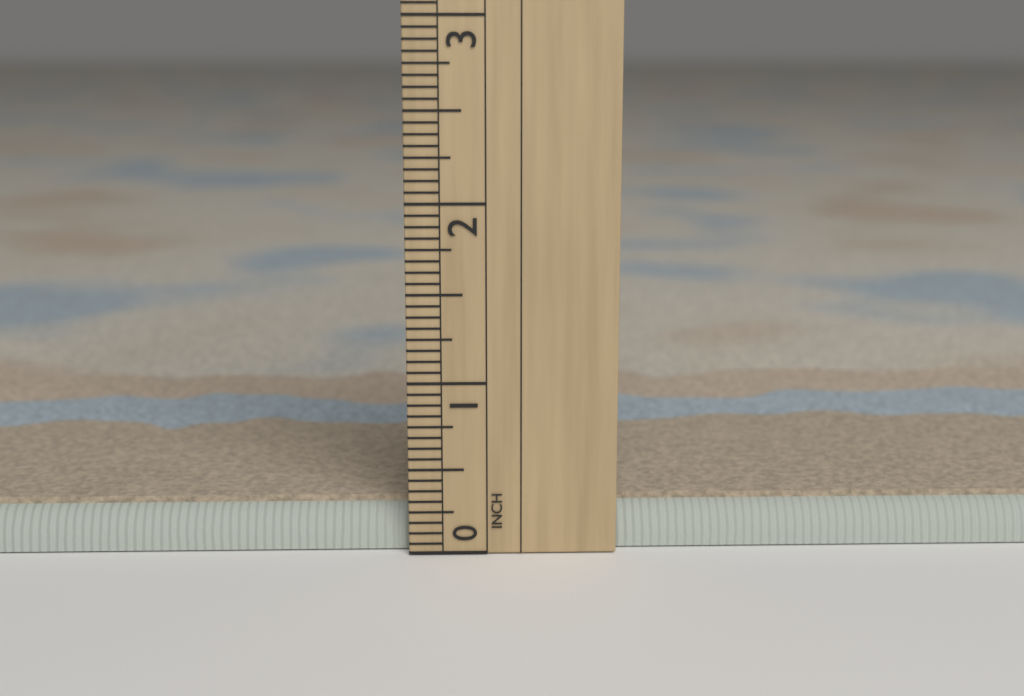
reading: 0.3125 in
